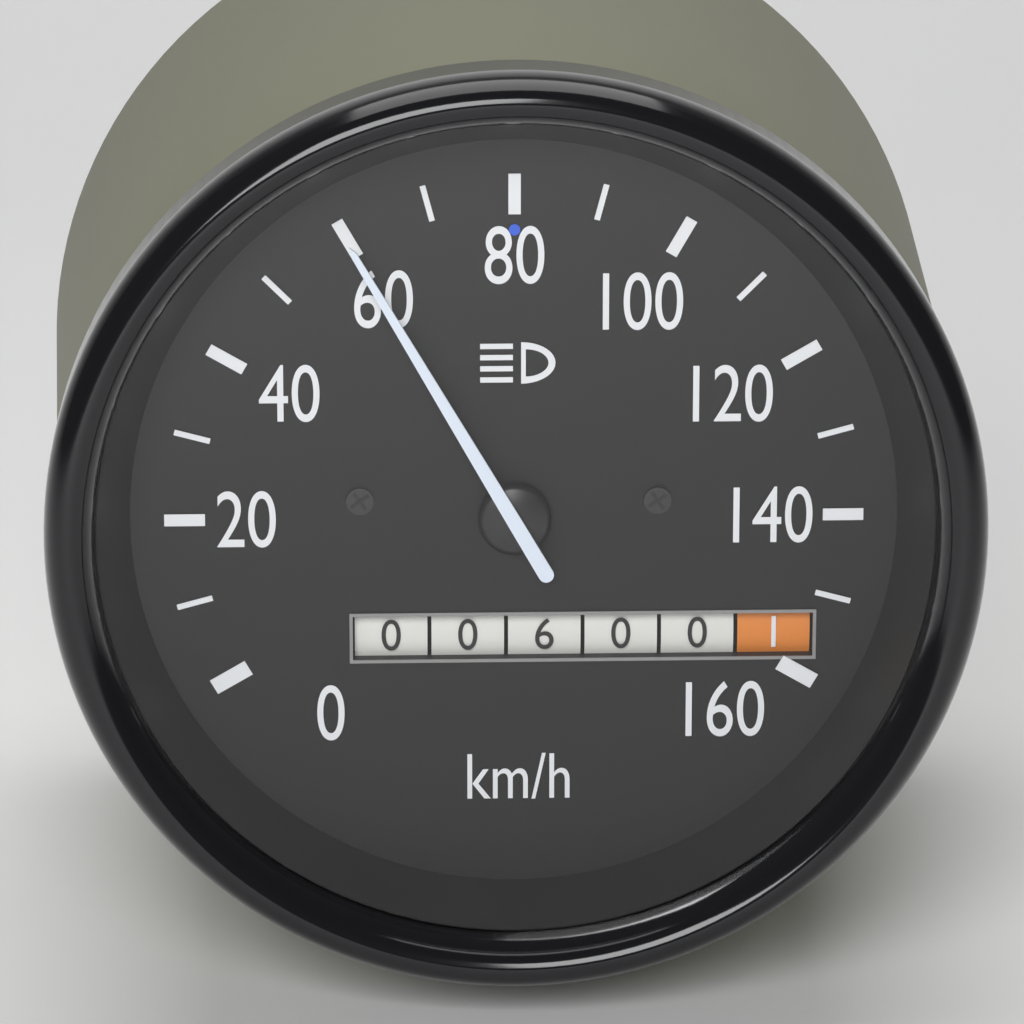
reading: 60 km/h
